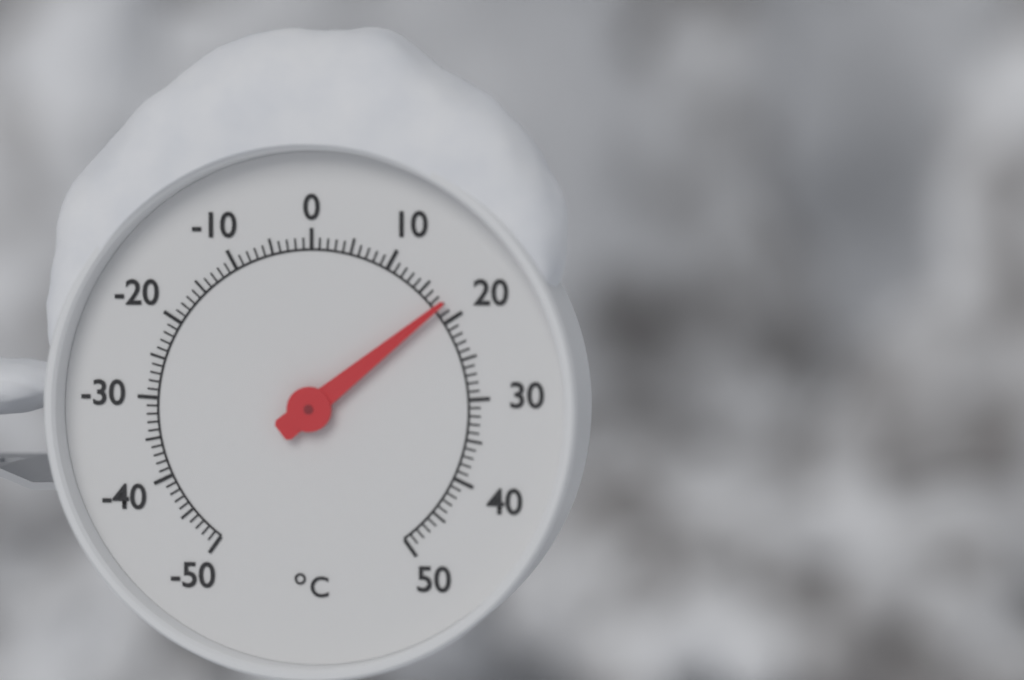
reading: 18 °C
